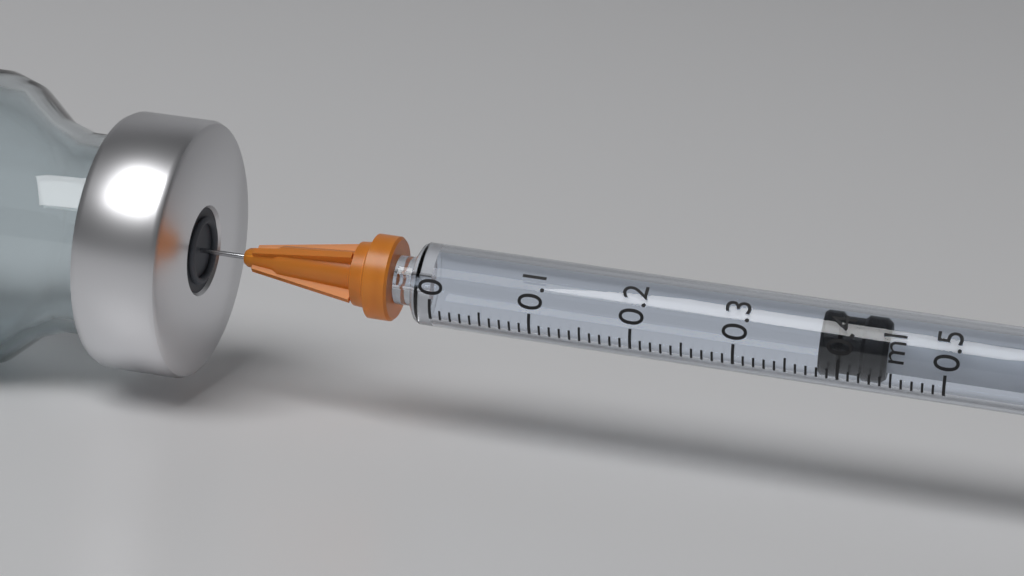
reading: 0.38 ml
